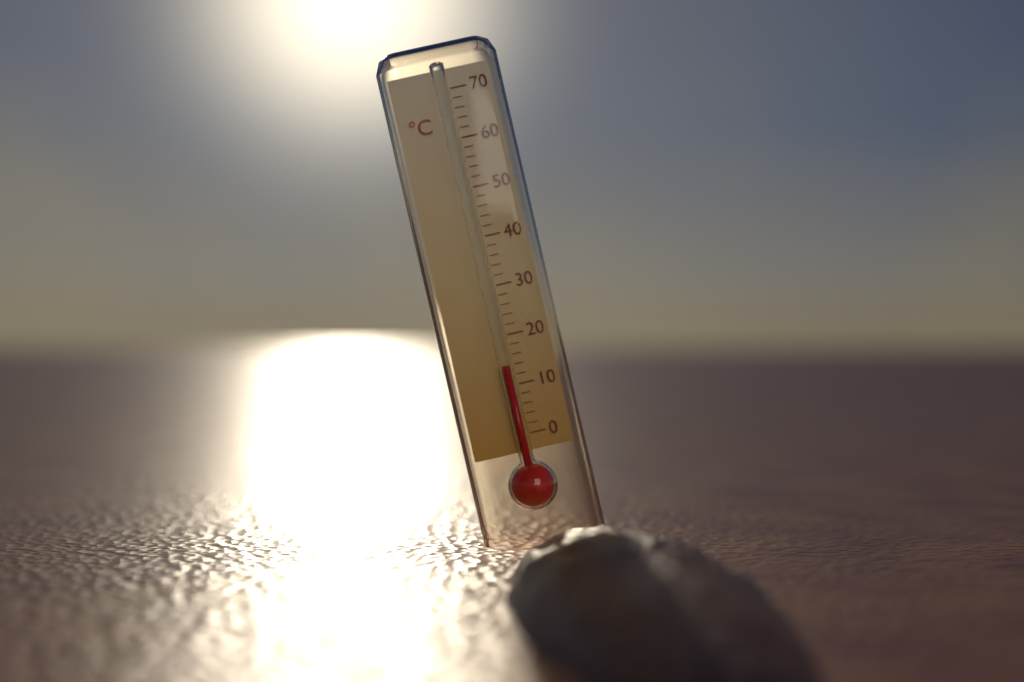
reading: 14 °C
